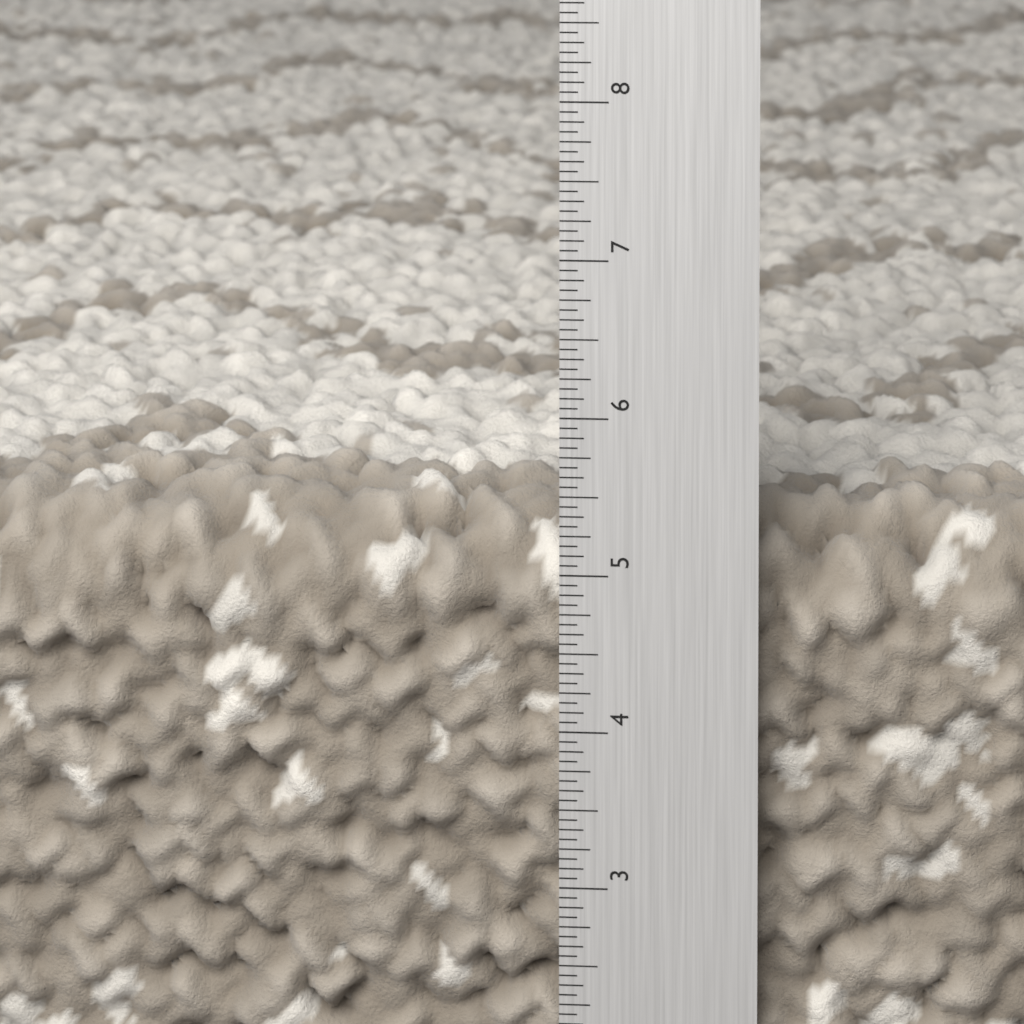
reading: 5.3750 in
